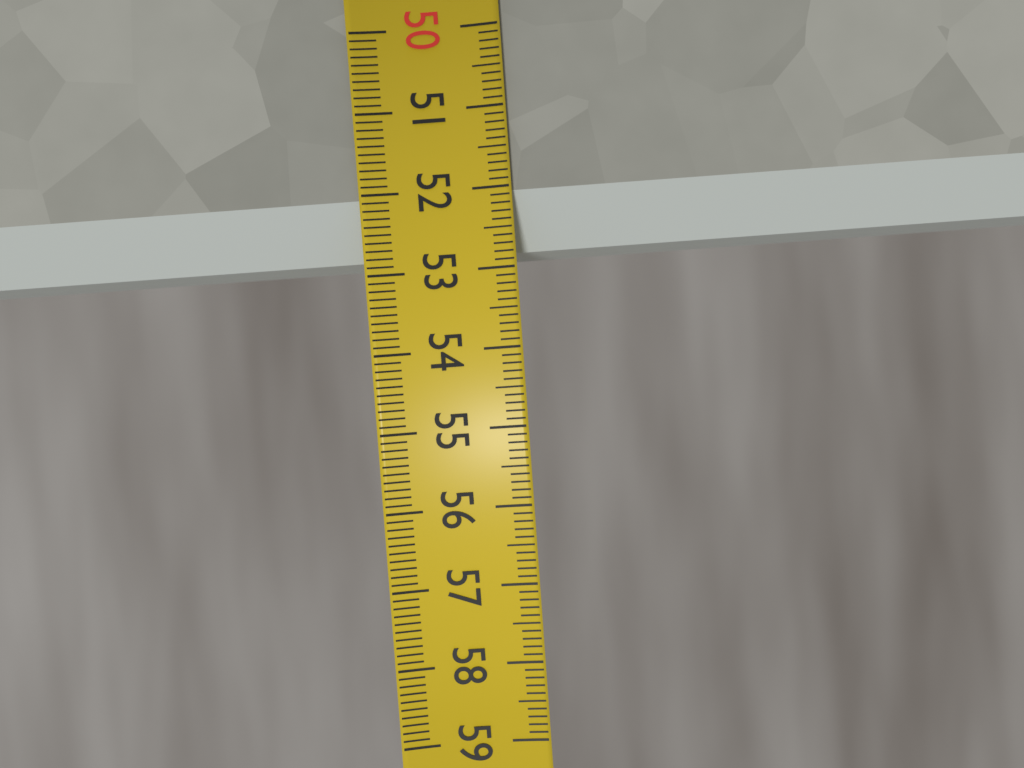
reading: 52.8 (no unit)
